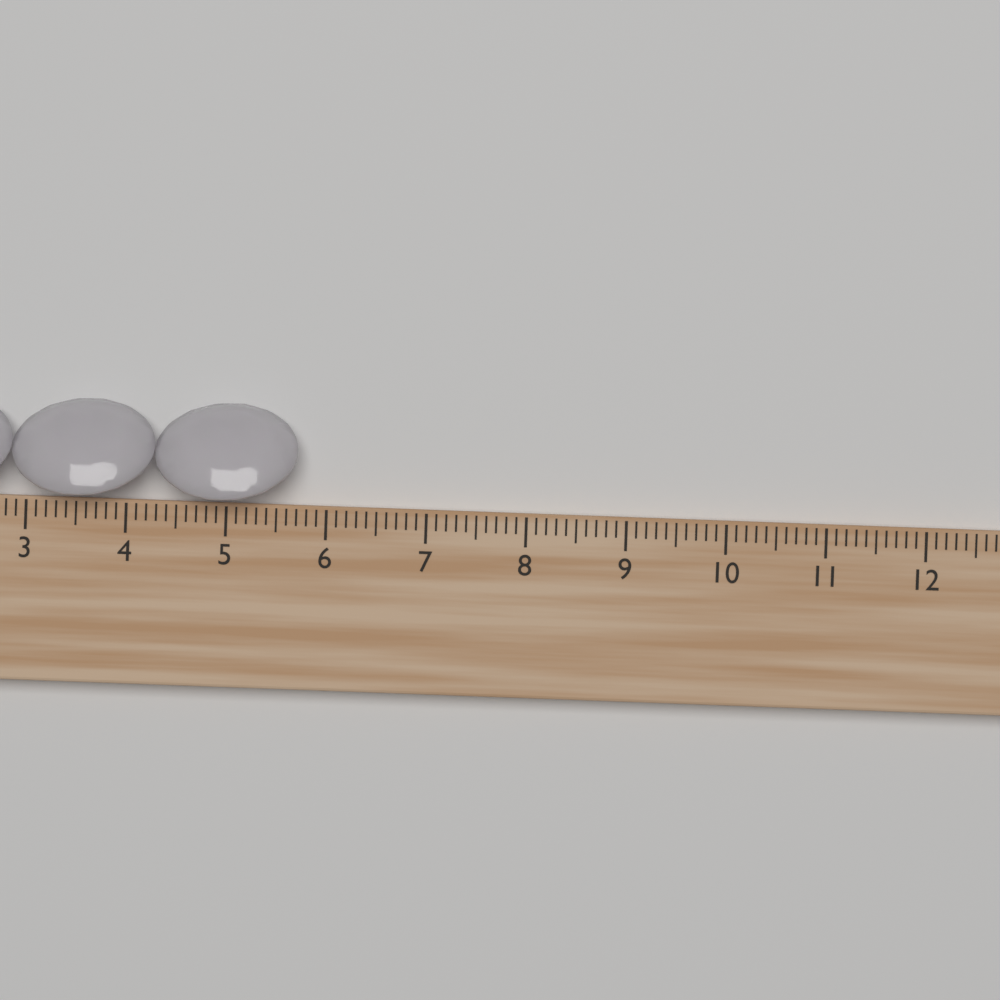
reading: 5.7 cm
